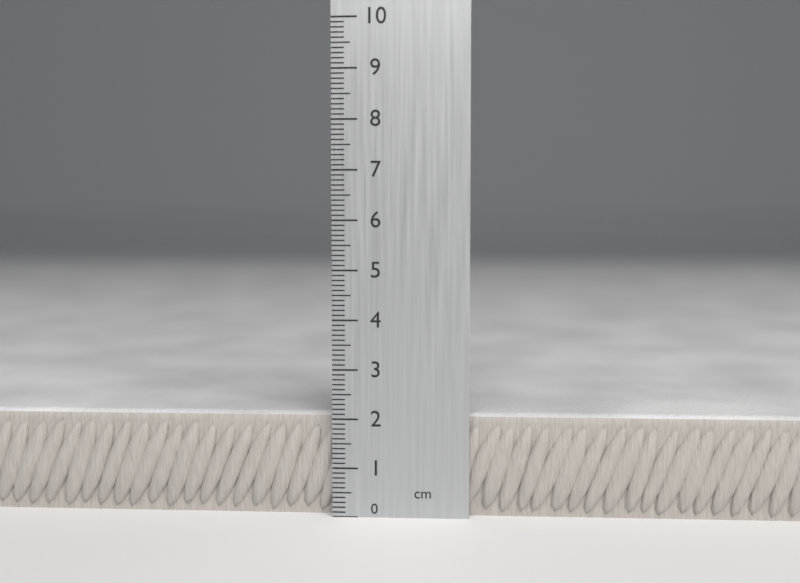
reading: 2.1 cm
